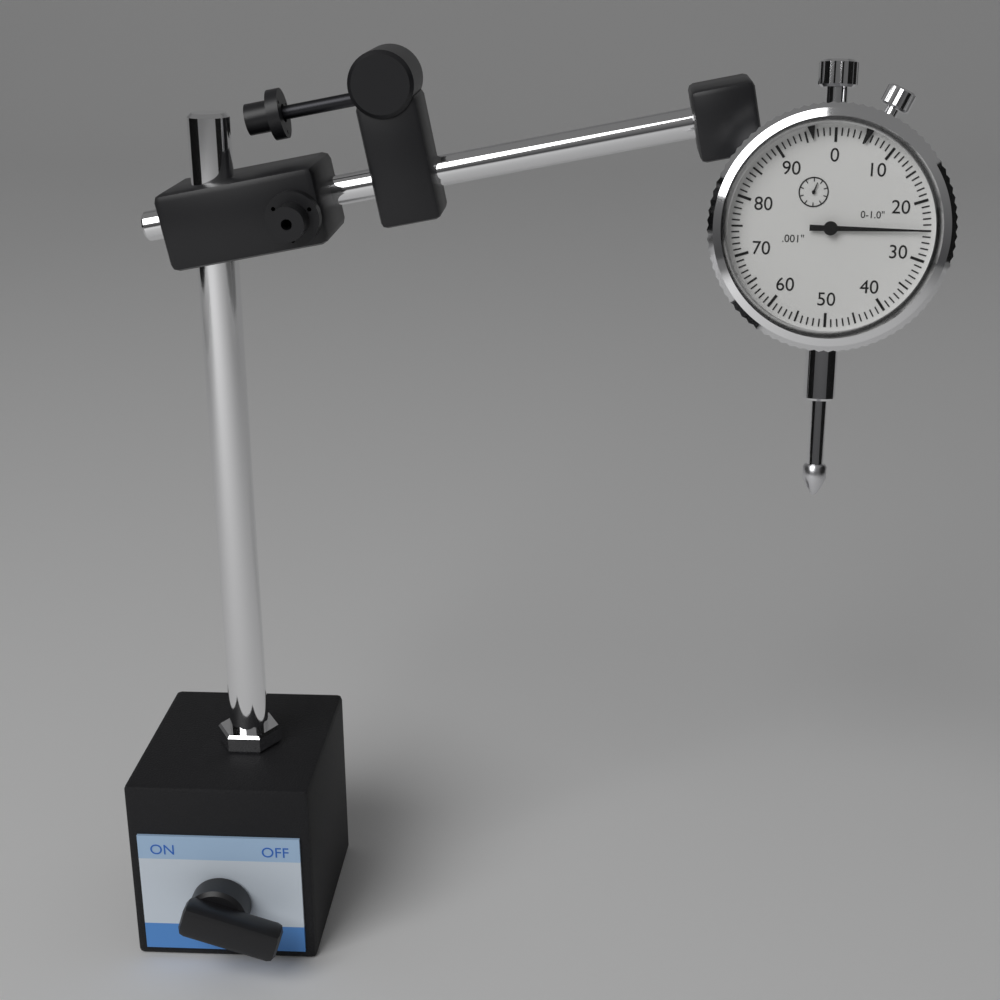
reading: 0.025 in
